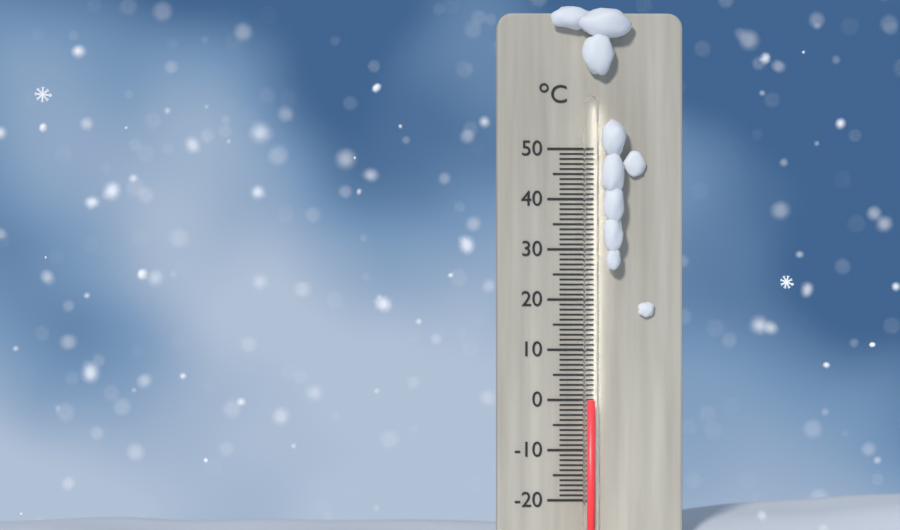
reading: 0 °C
